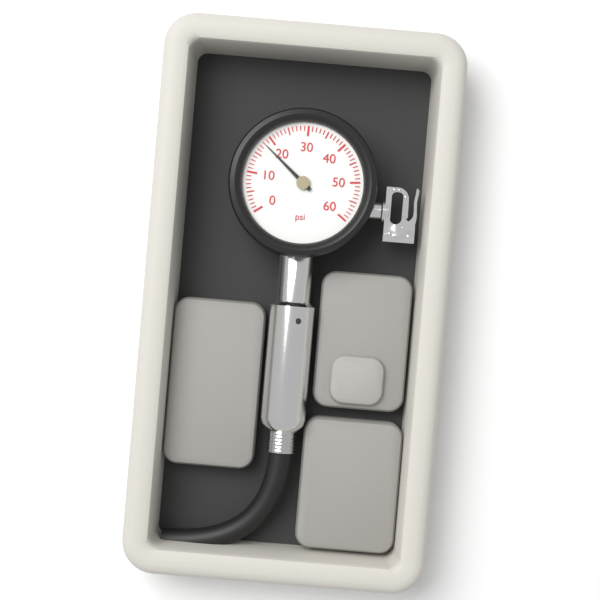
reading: 18 psi
